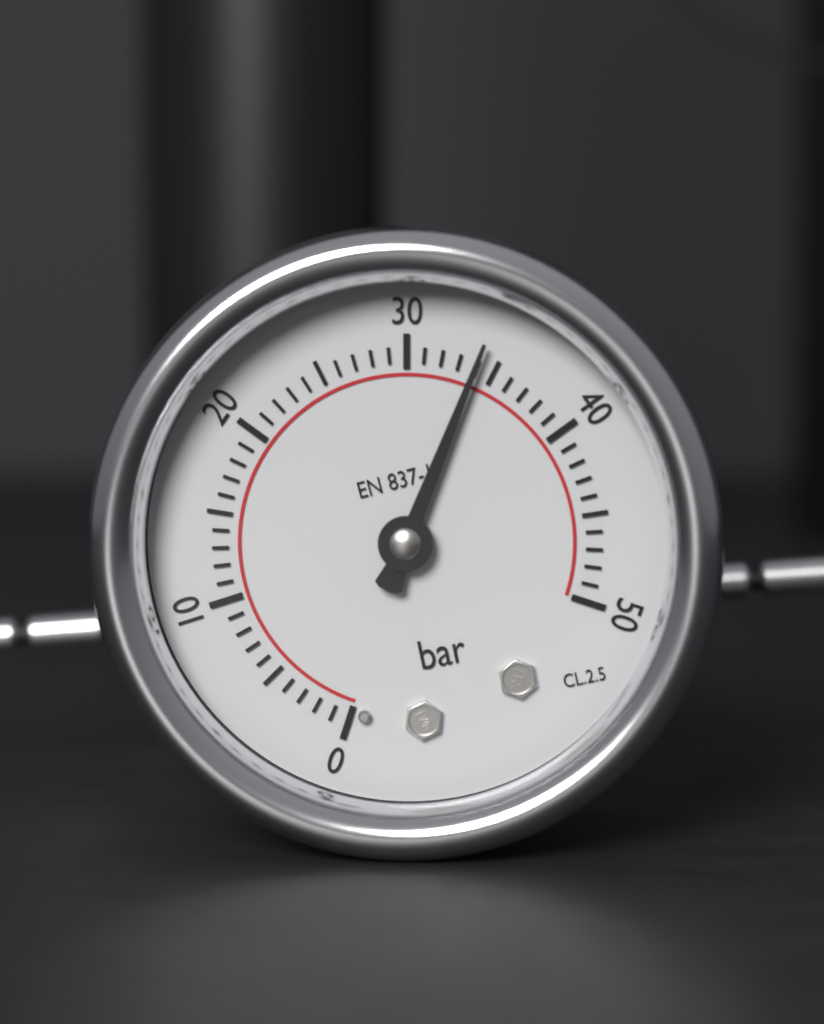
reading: 34 bar
